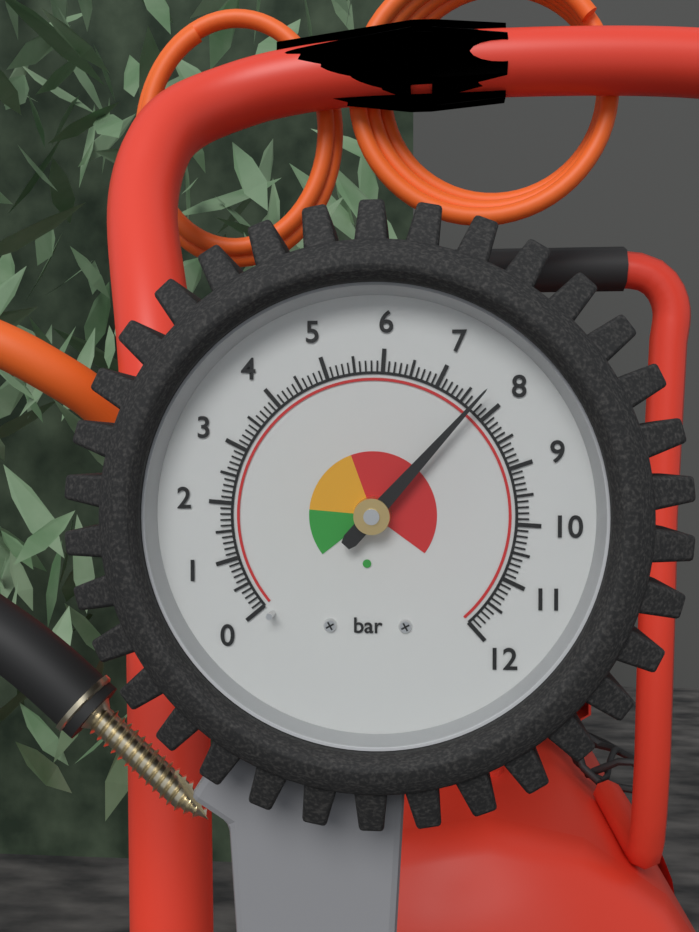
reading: 7.7 bar
